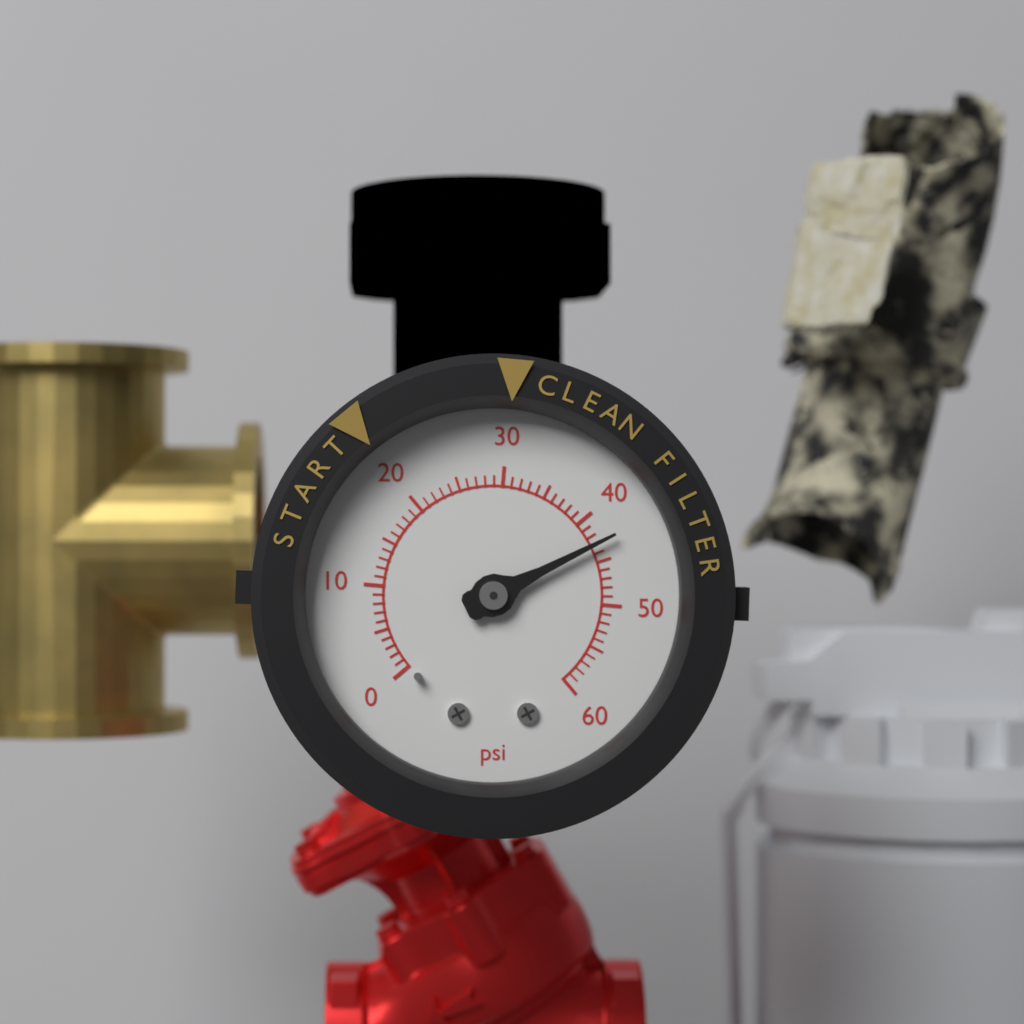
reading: 43 psi
